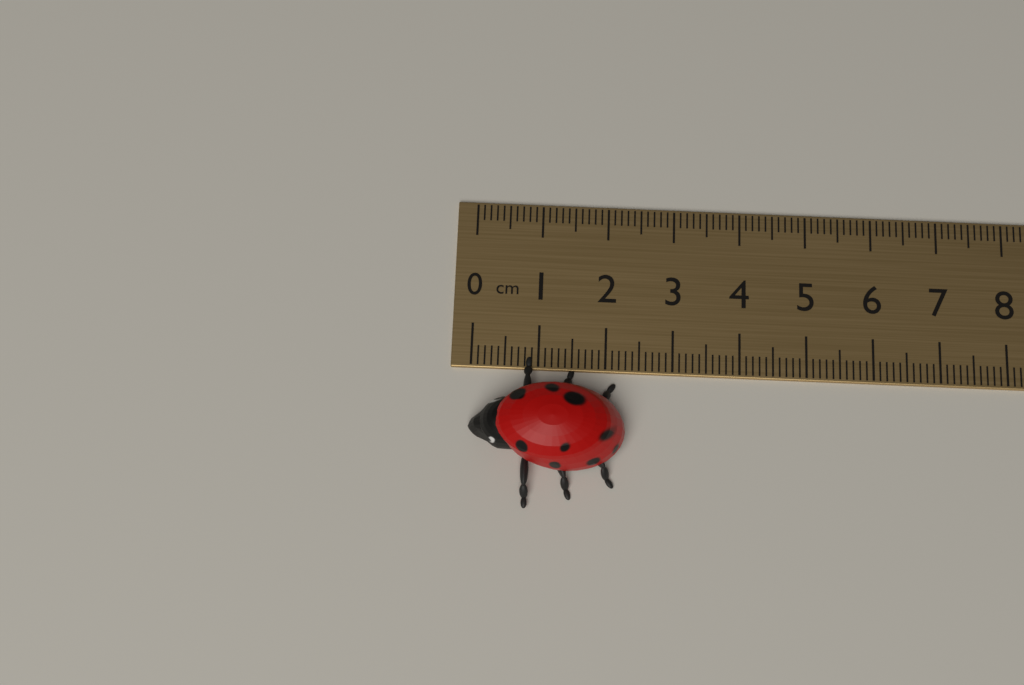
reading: 2.3 cm
